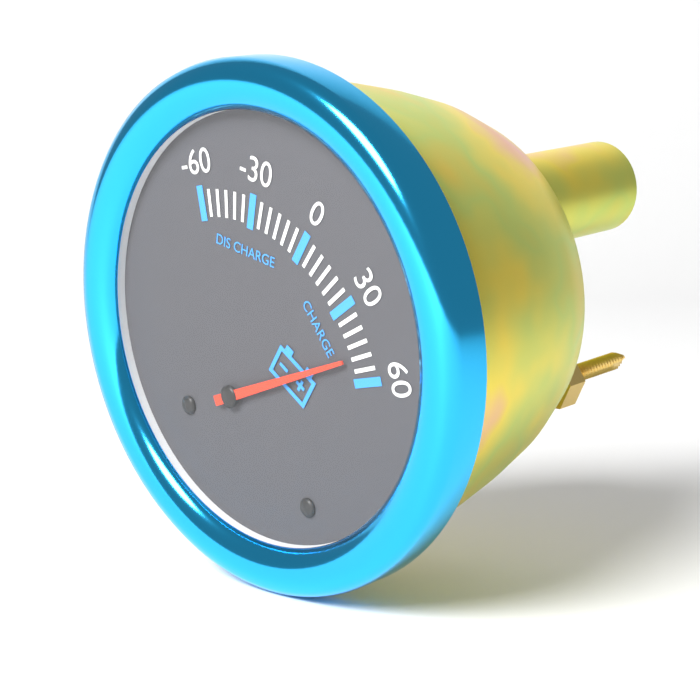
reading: 50 (no unit)
